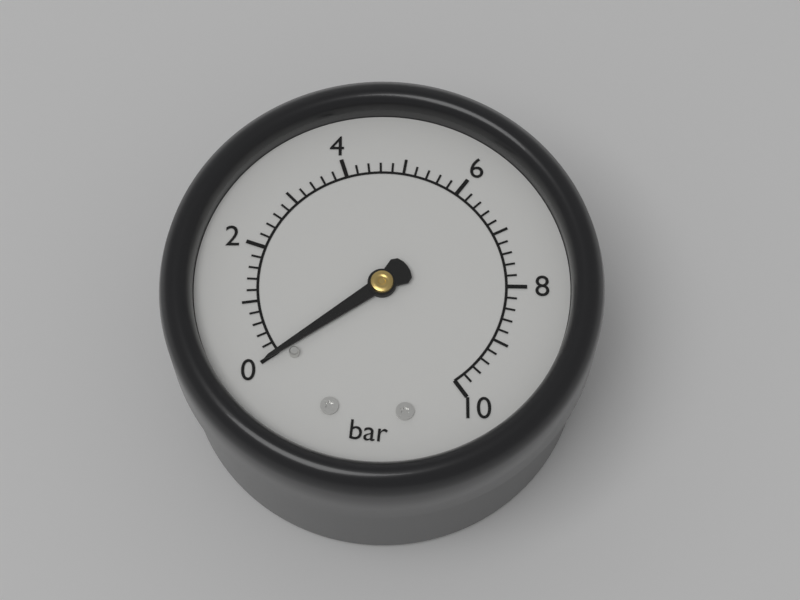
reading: 0.0 bar
